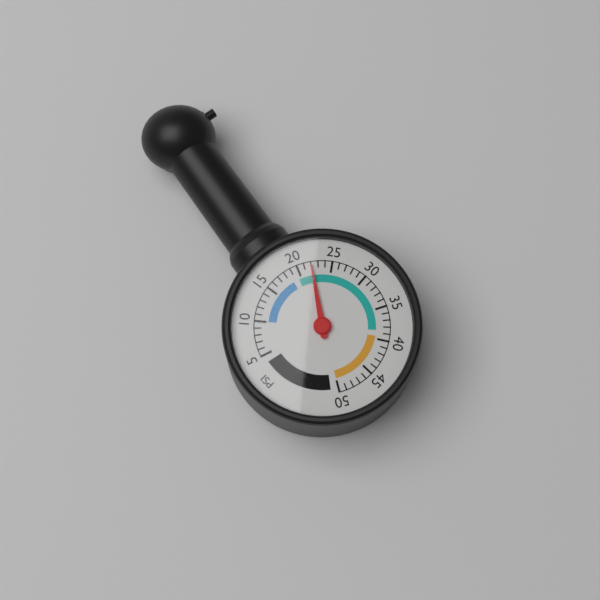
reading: 22 psi
